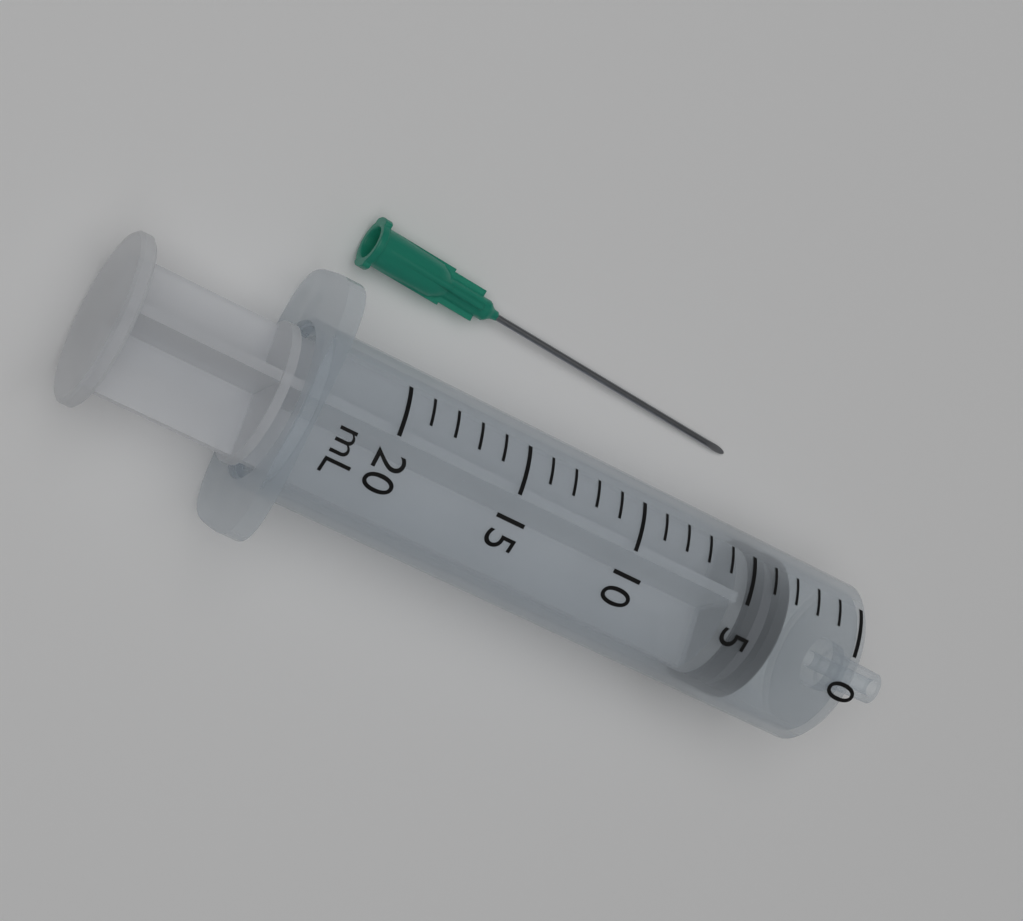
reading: 3 mL
